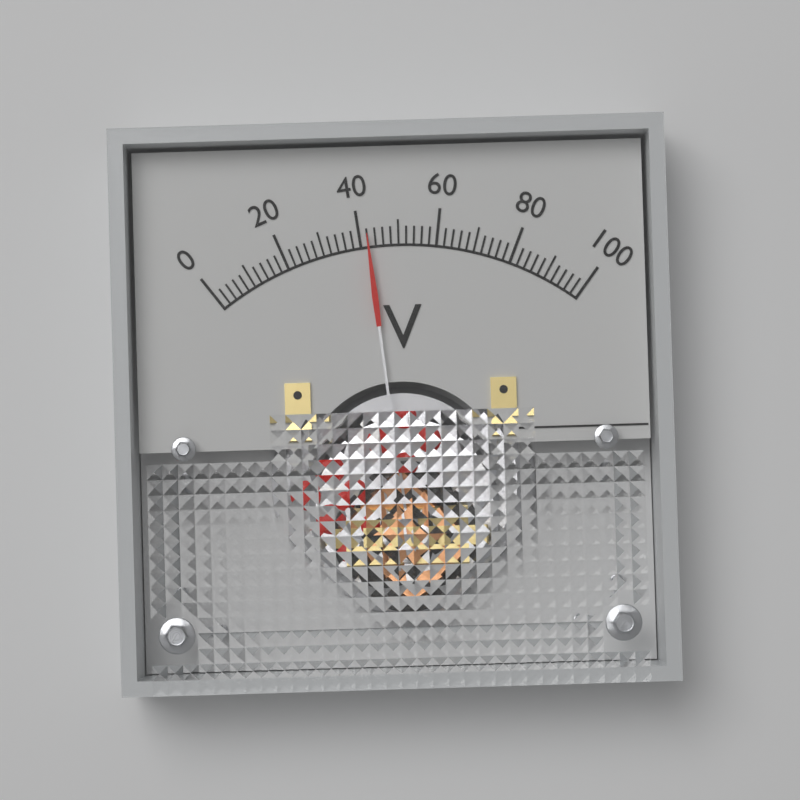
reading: 42 V
